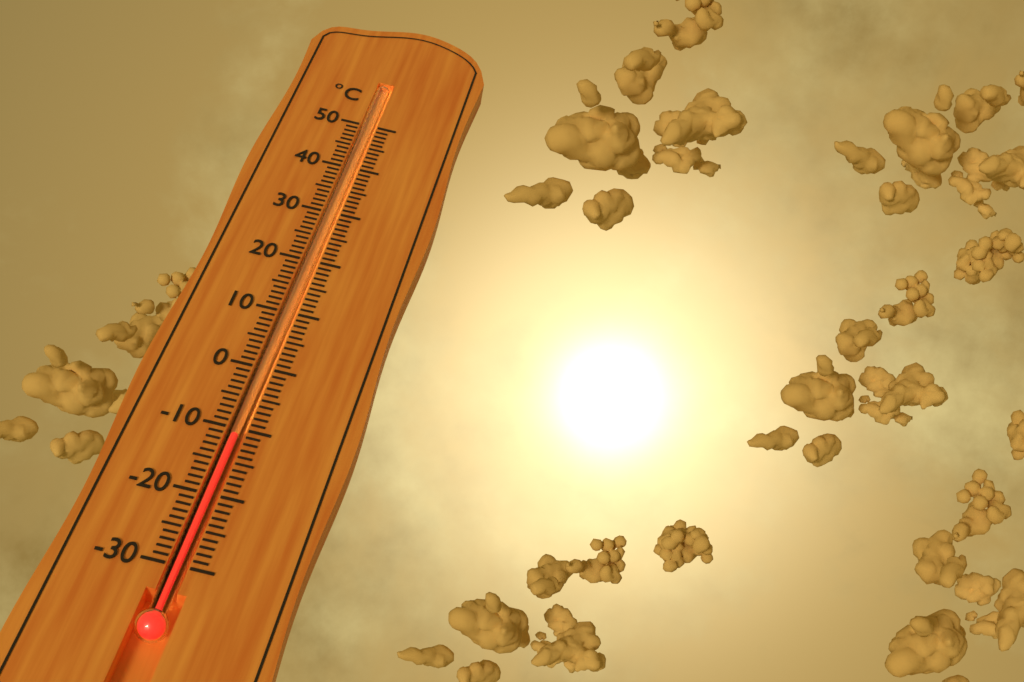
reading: -11 °C
